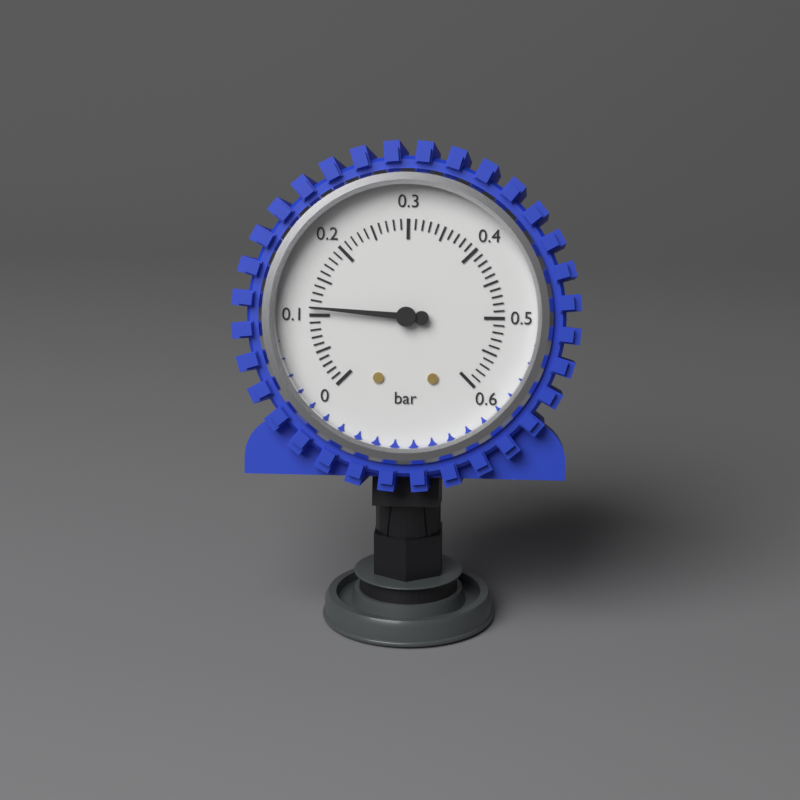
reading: 0.11 bar
